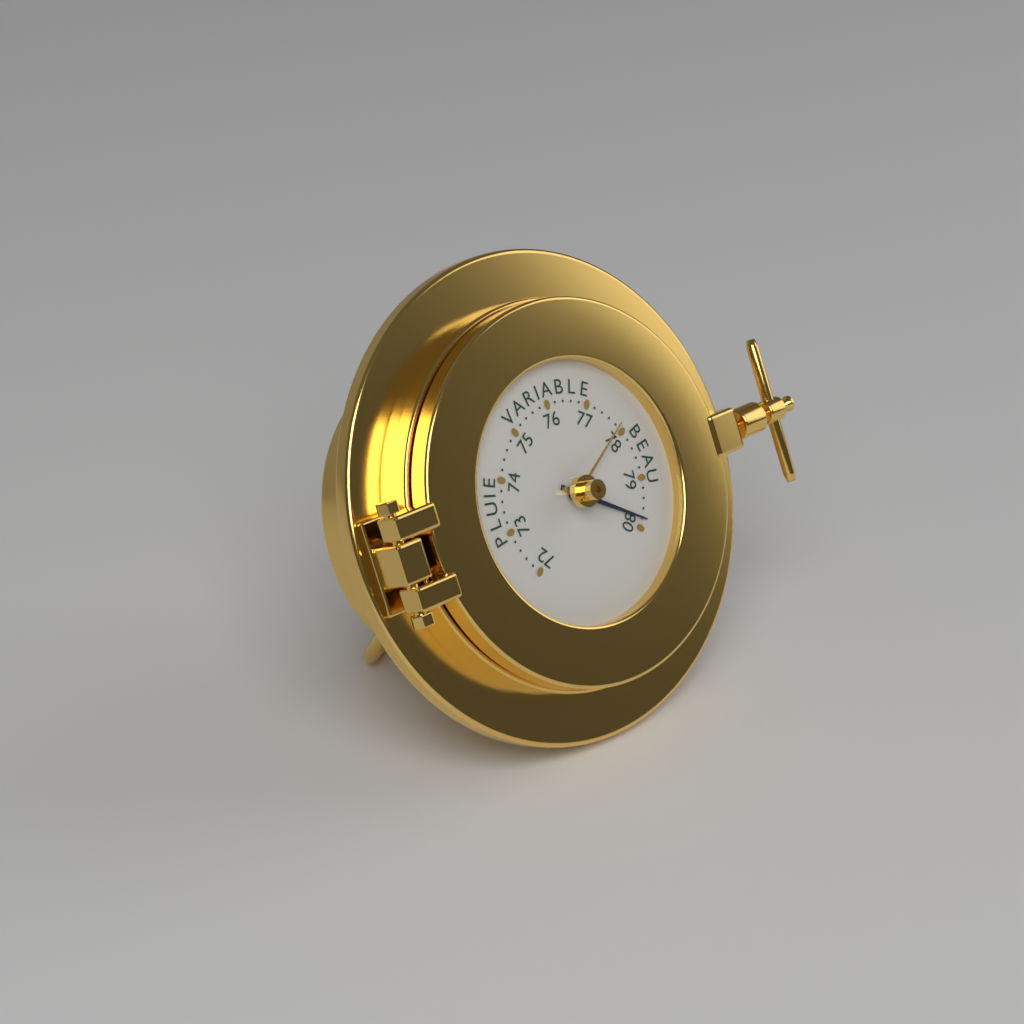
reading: 79.8 (no unit)
